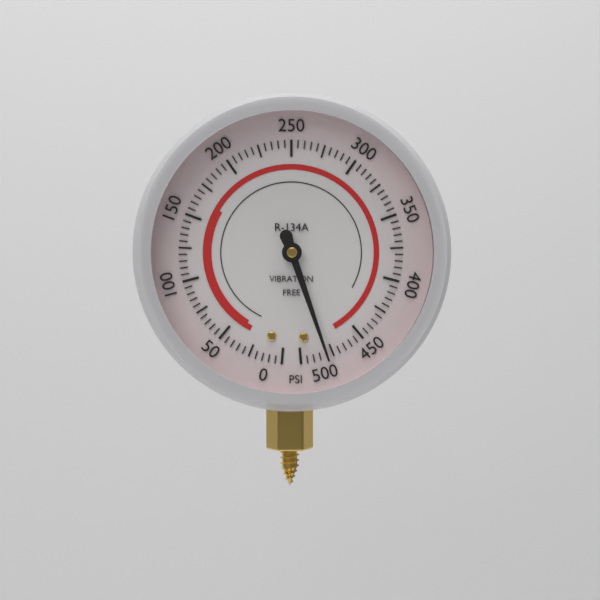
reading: 480 psi
